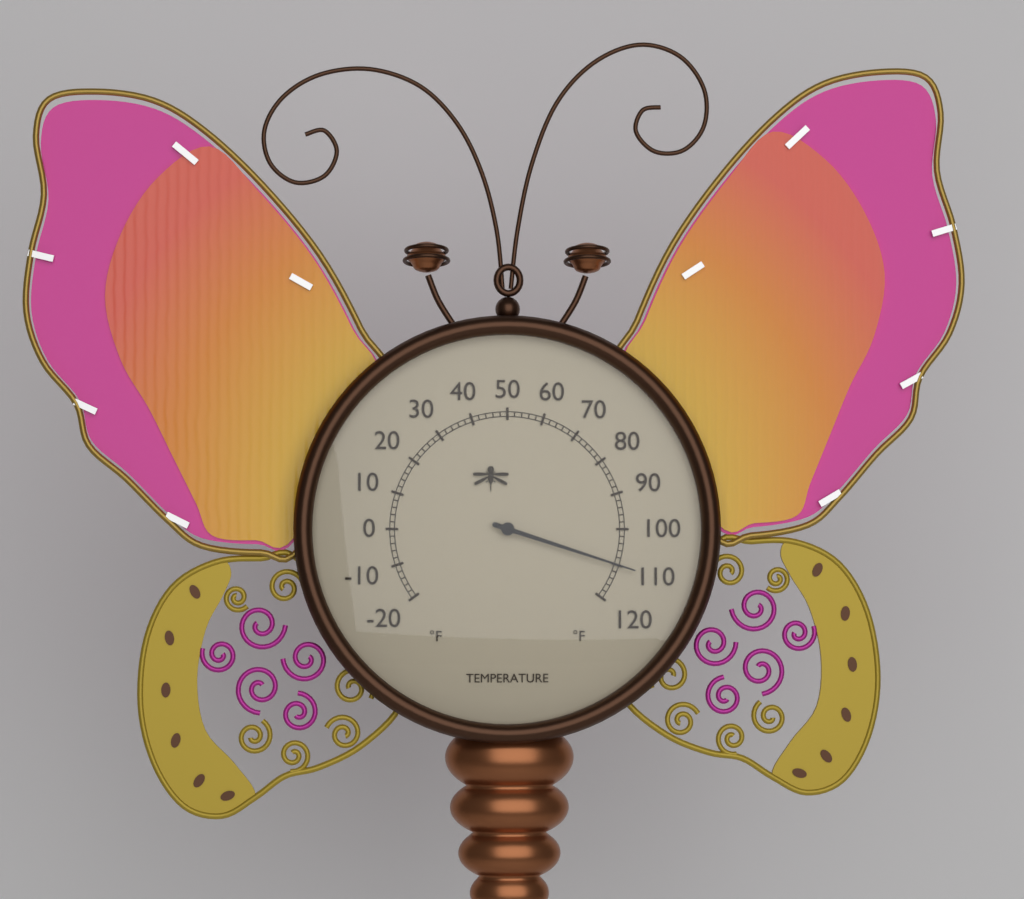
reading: 110 °F
